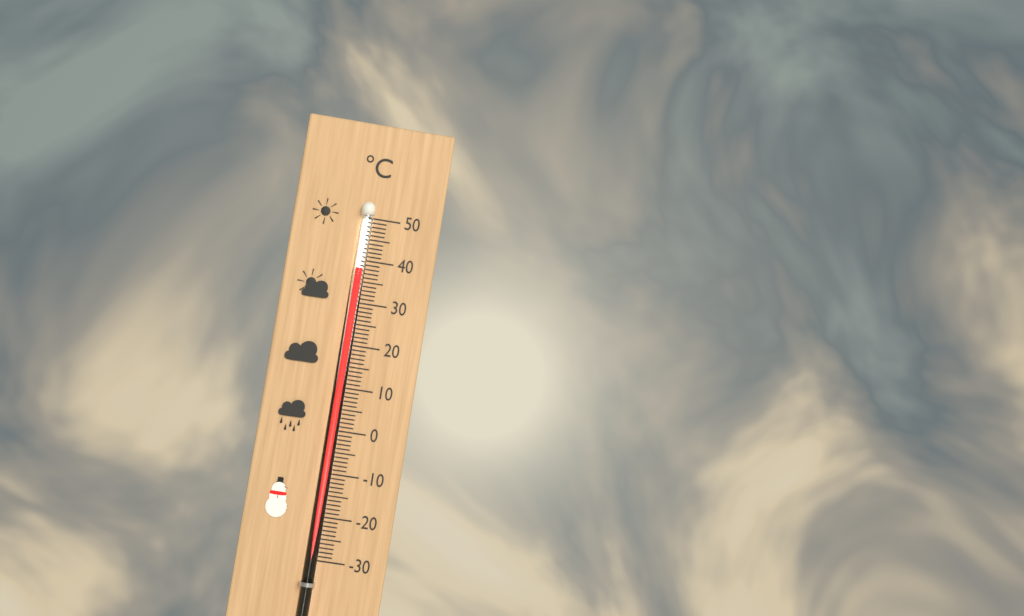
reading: 38 °C
